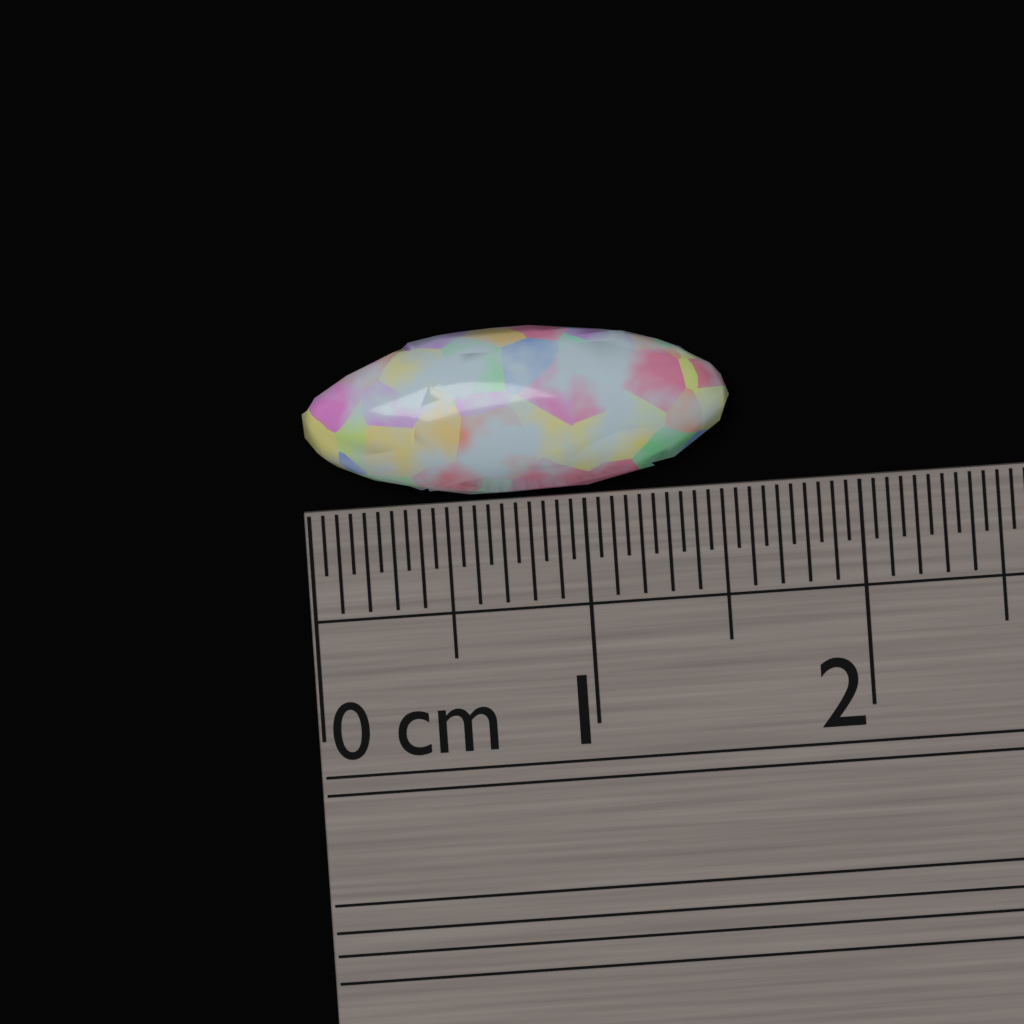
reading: 1.55 cm
